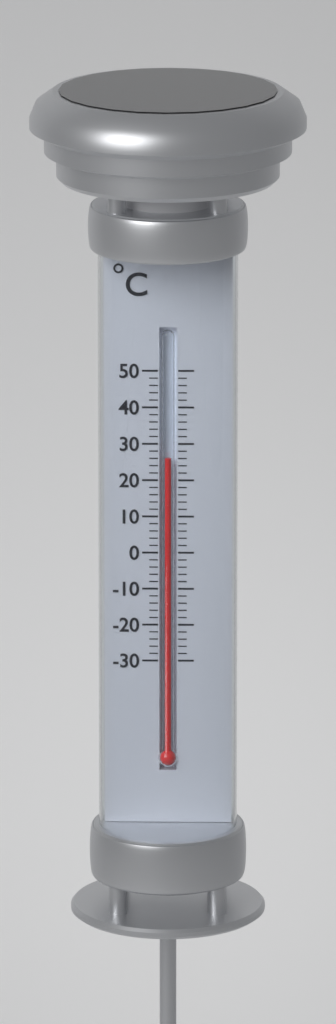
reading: 26 °C
